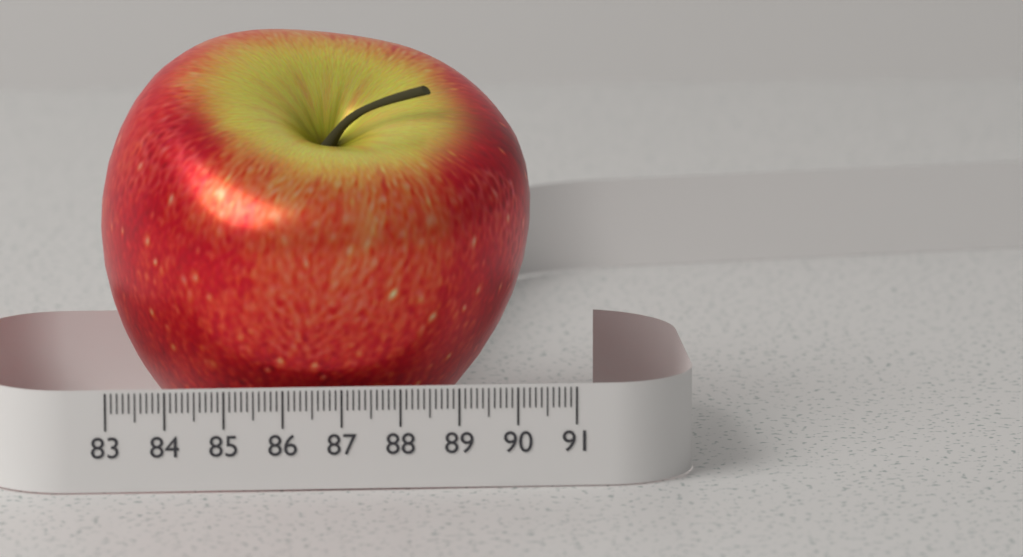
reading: 90.4 (no unit)
